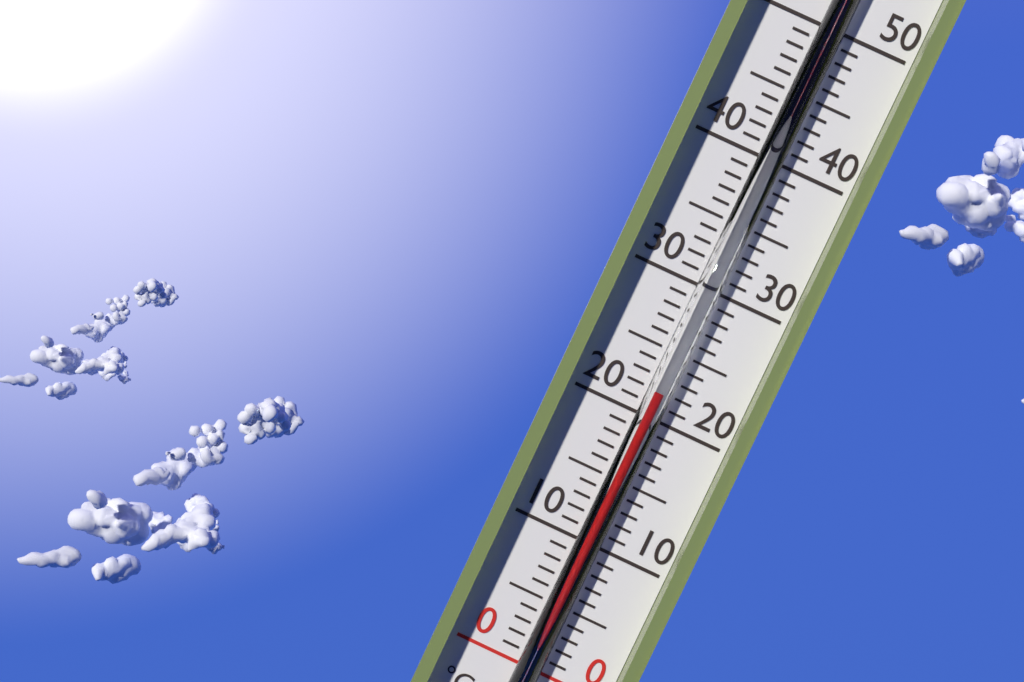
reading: 22 °C
